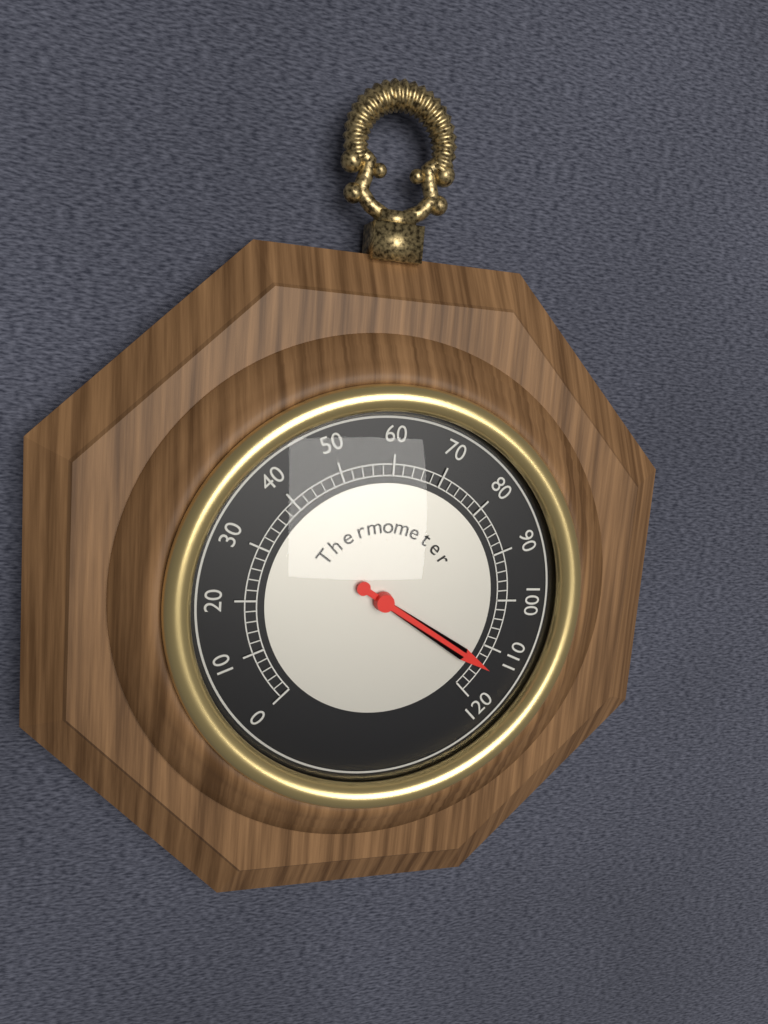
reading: 114 (no unit)
